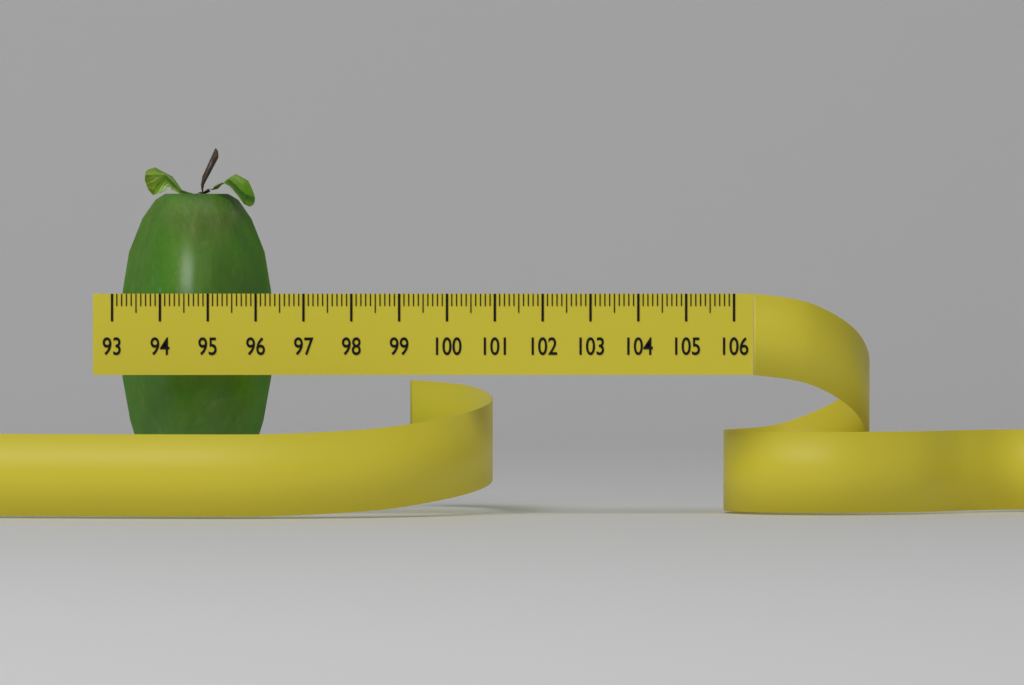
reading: 96.3 (no unit)
